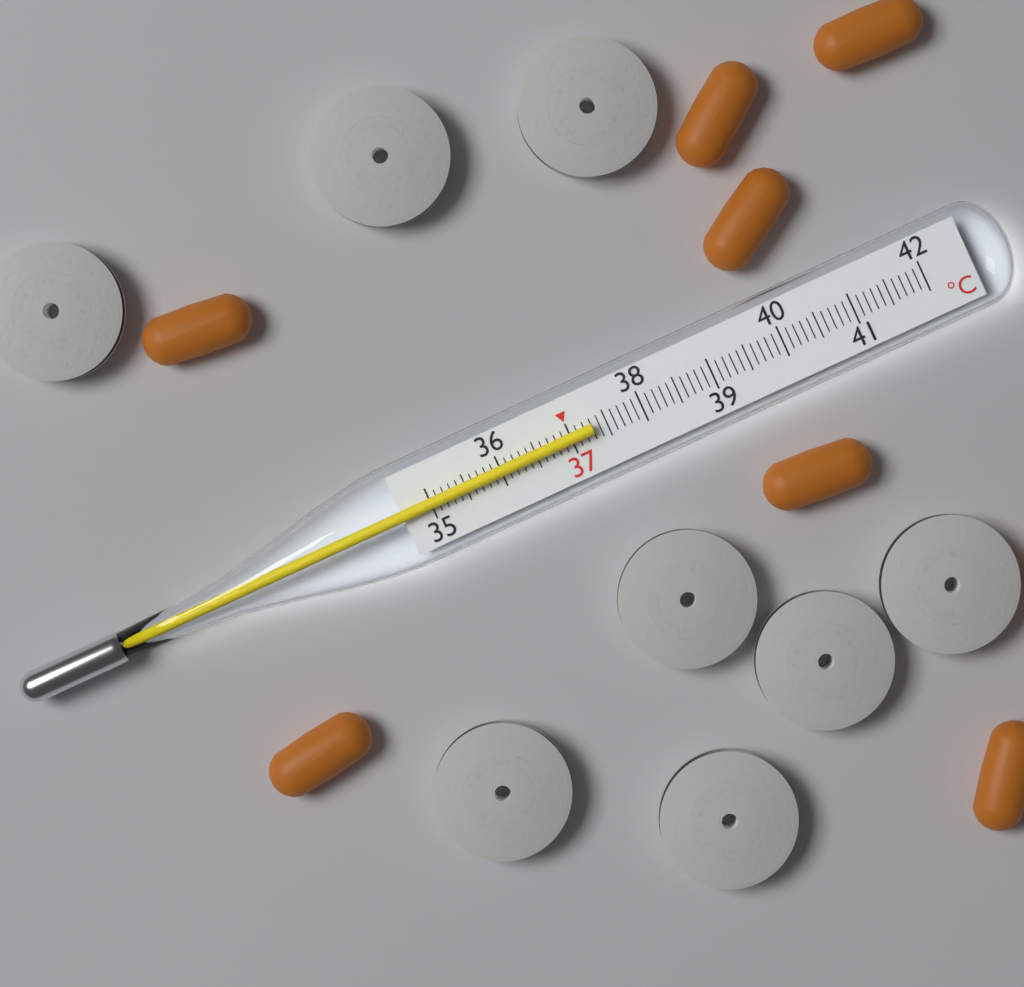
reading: 37.3 °C
